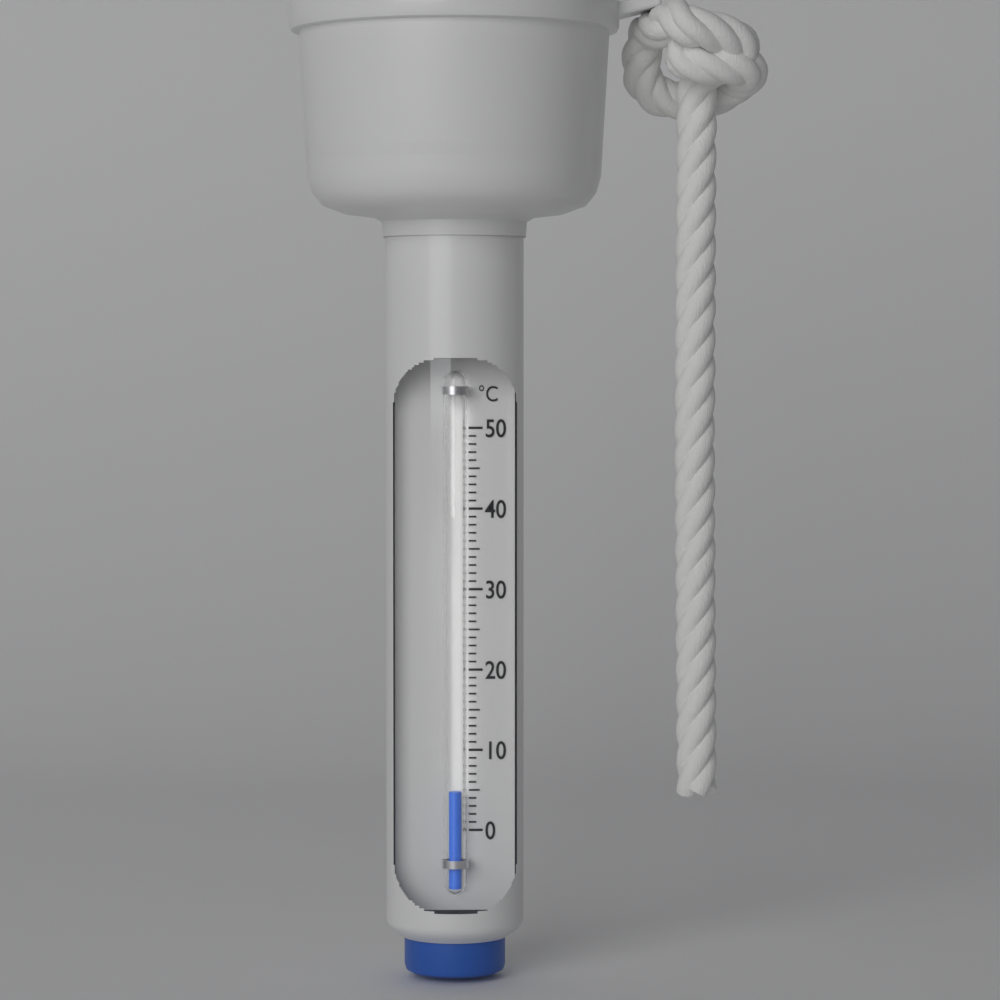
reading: 5 °C
